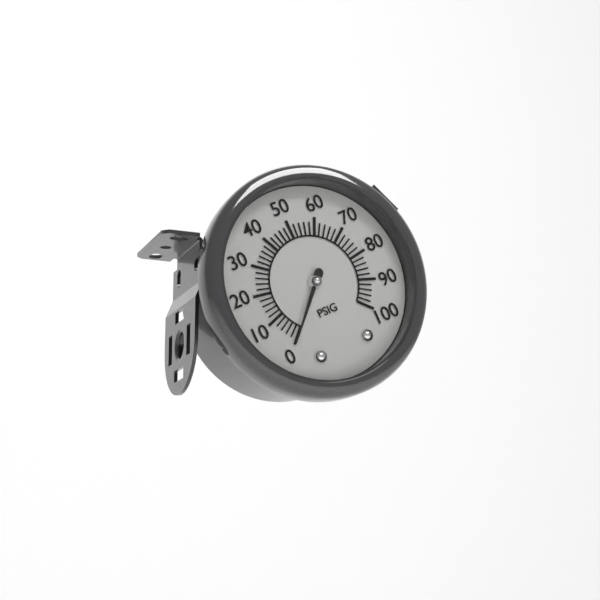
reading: 0 psi
